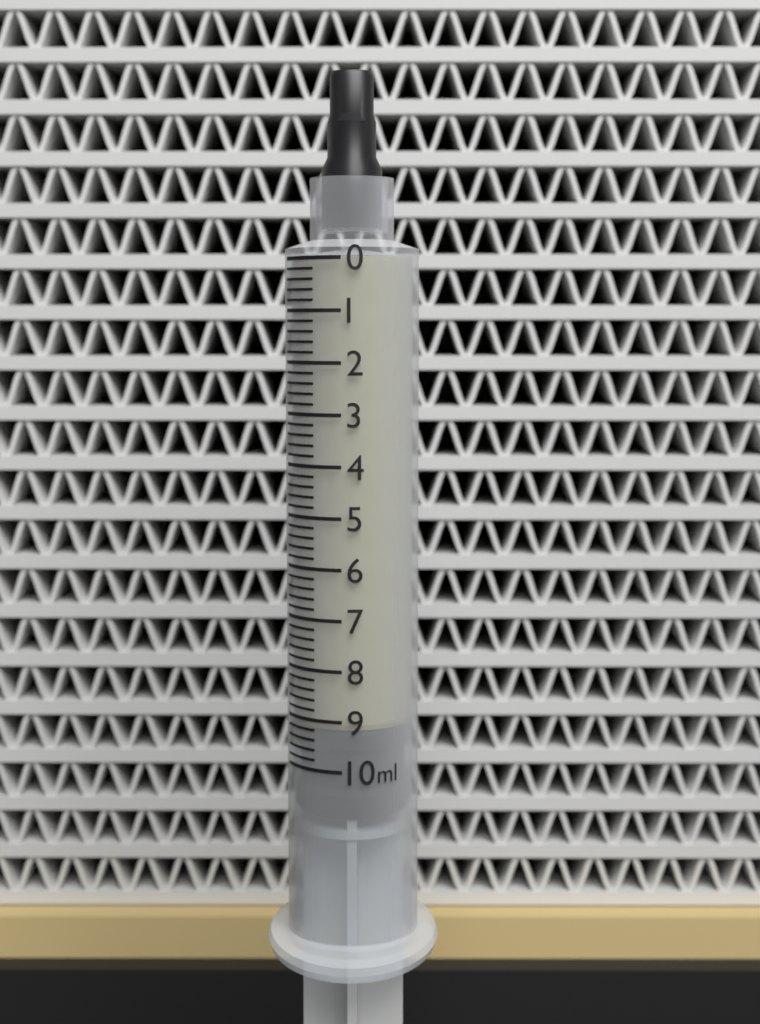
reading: 9.2 ml
